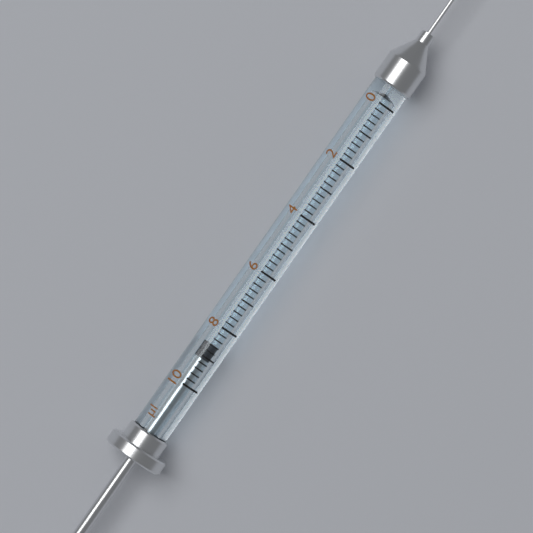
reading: 8.6 µl
